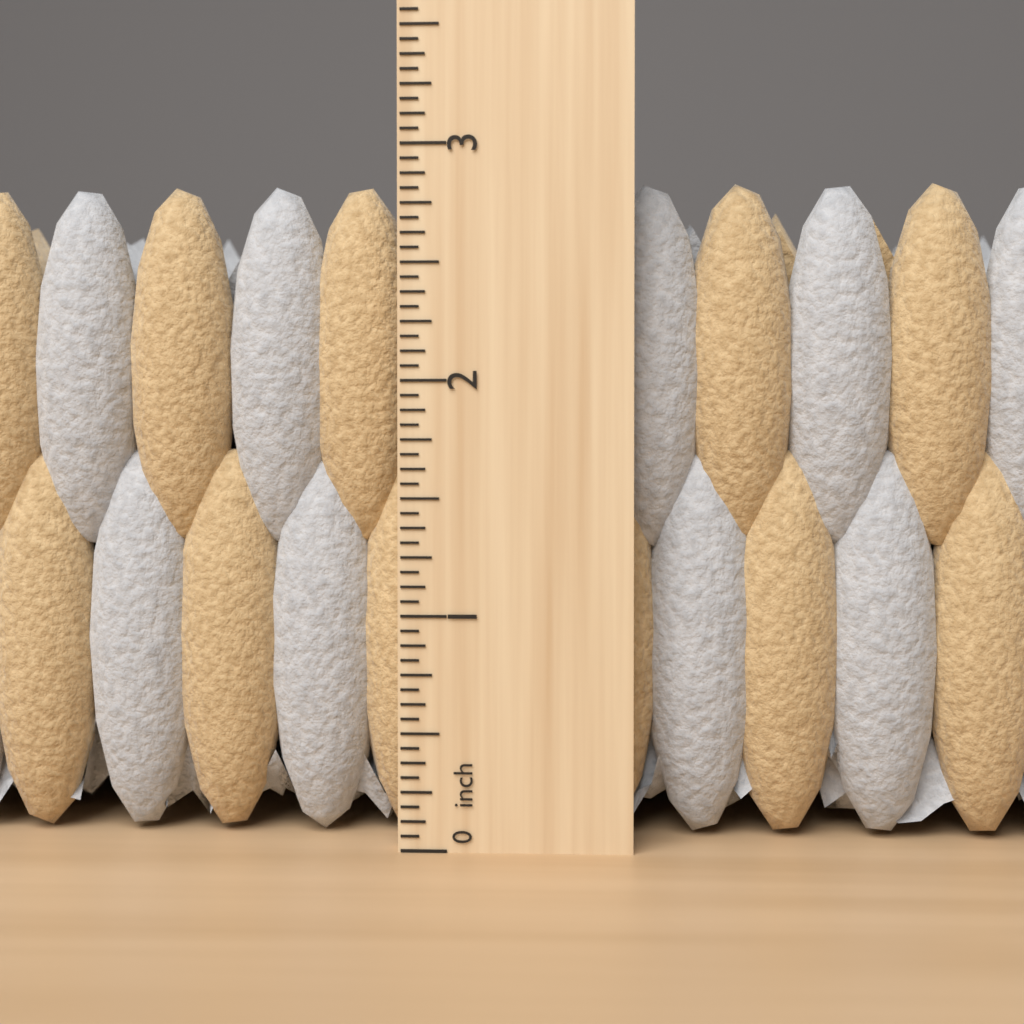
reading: 2.8750 inch
